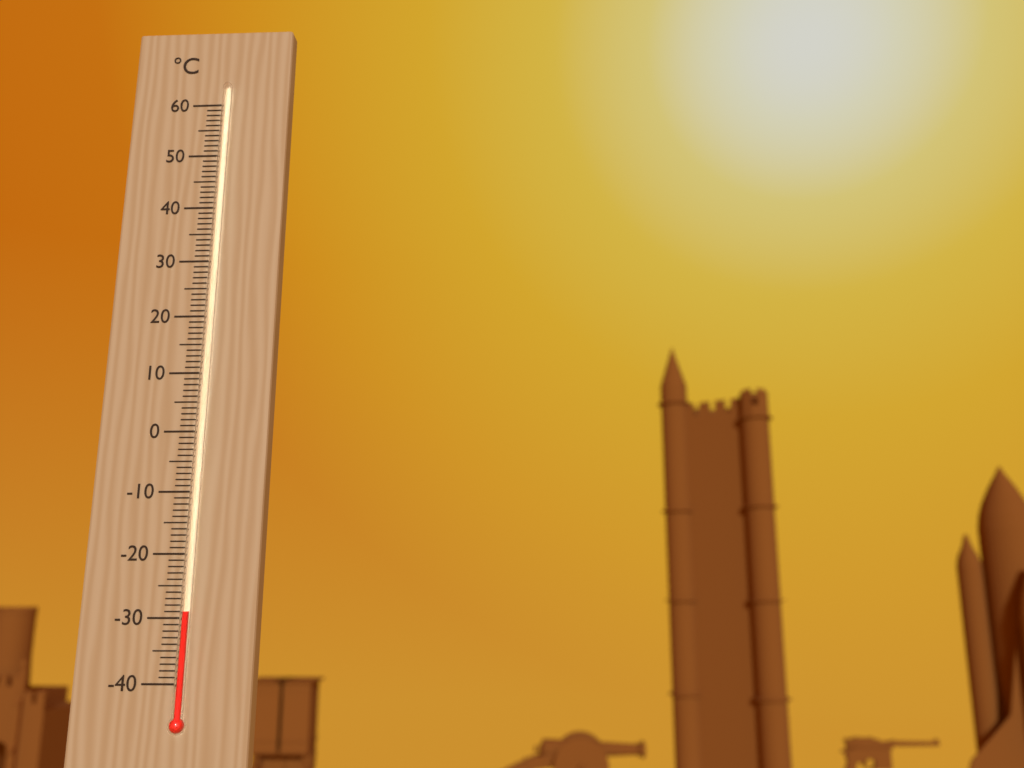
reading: -29 °C
